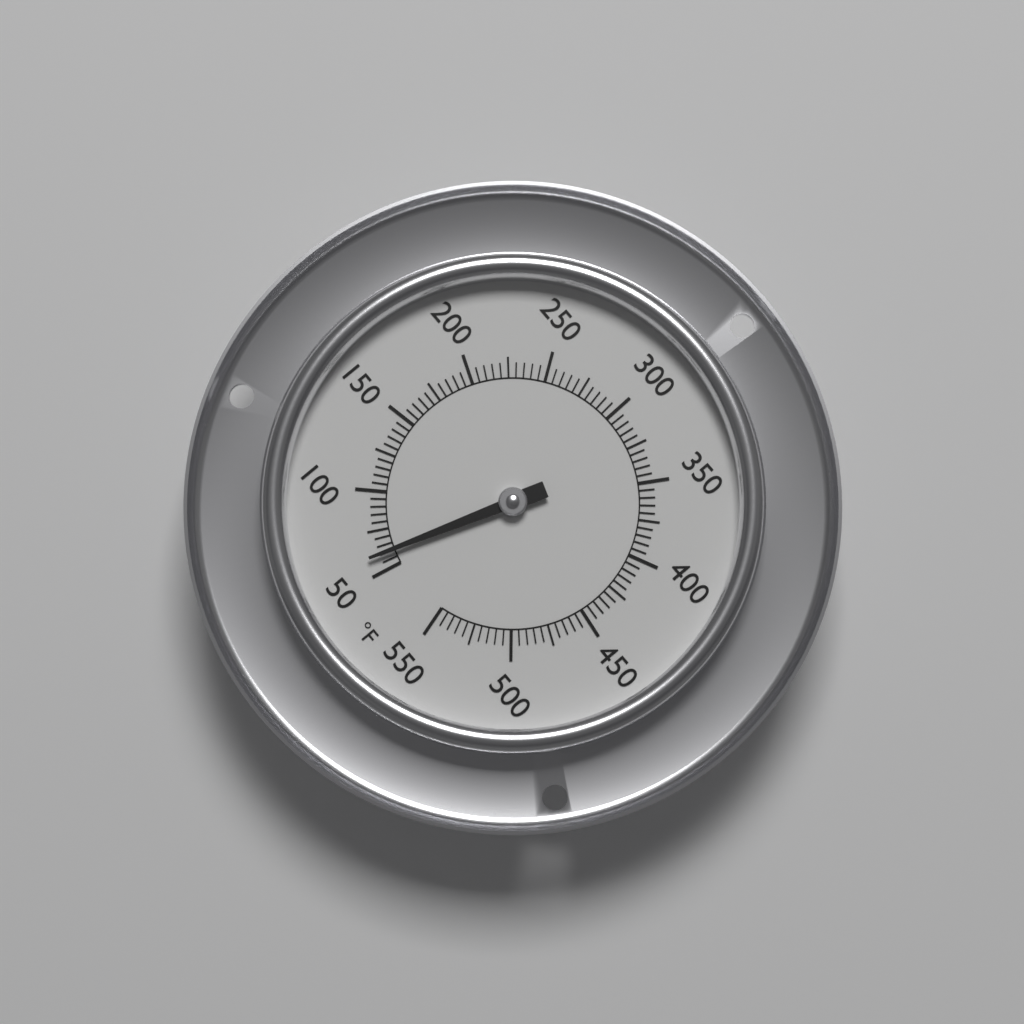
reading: 60 °F
